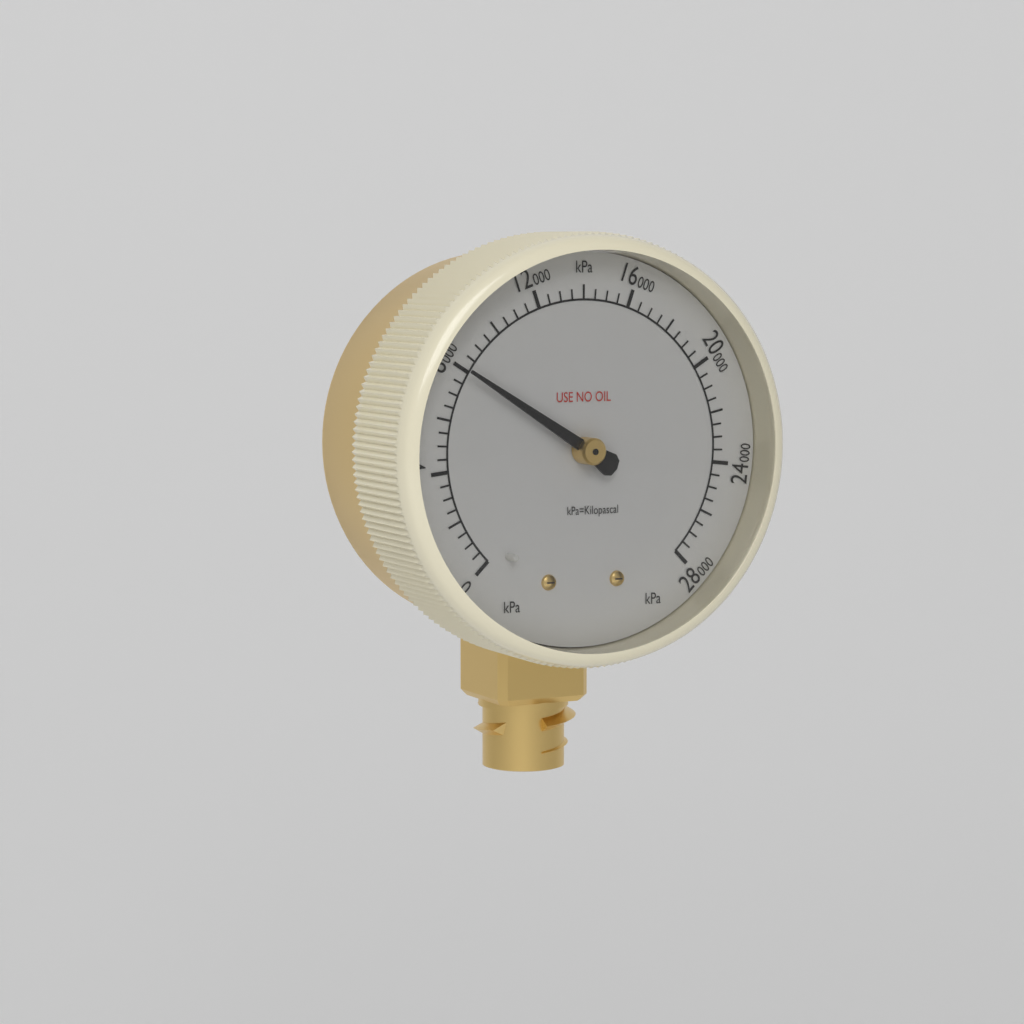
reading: 8000 kPa
